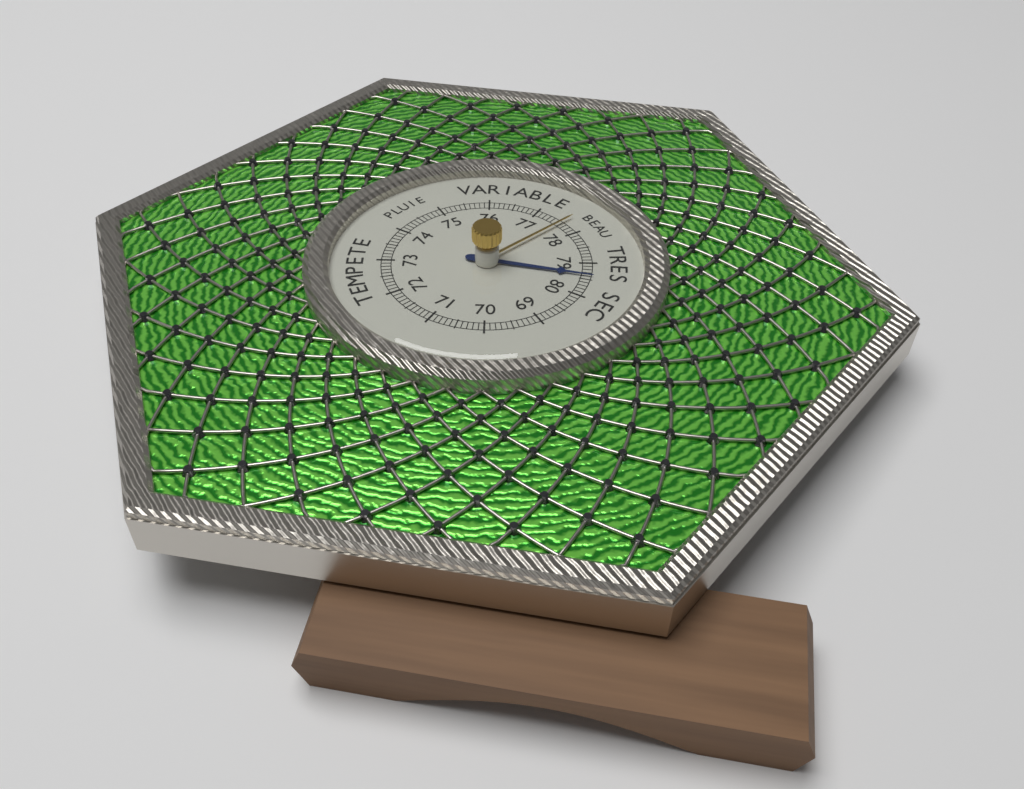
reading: 79.4 (no unit)
